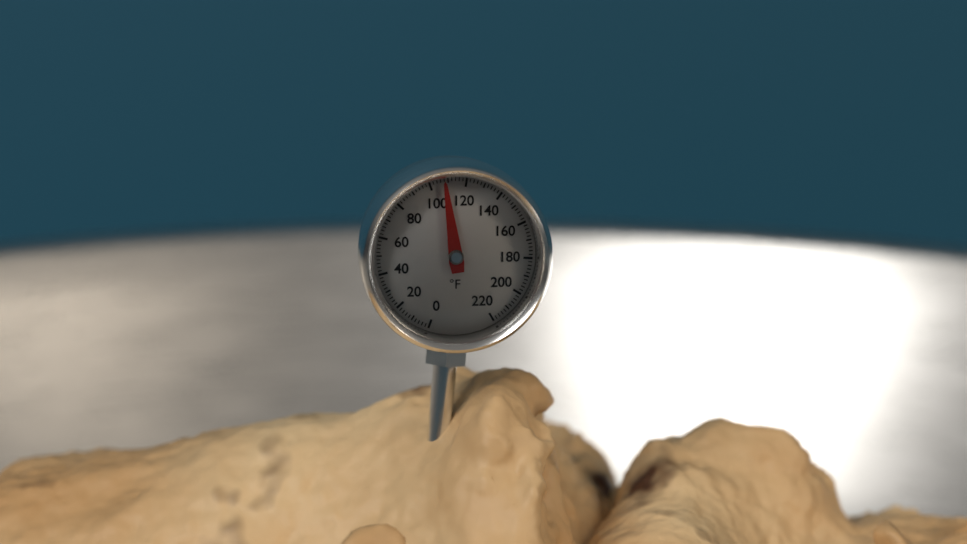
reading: 108 °F
